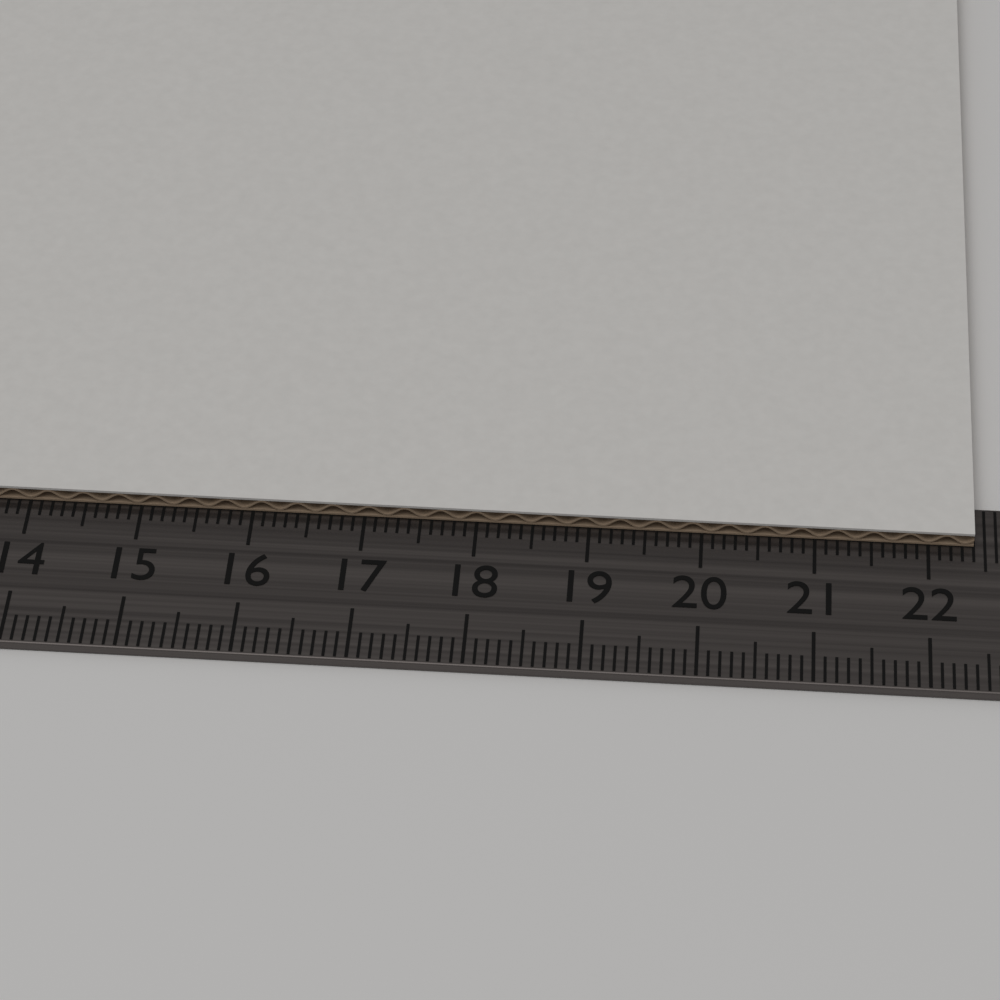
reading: 22.4 cm
